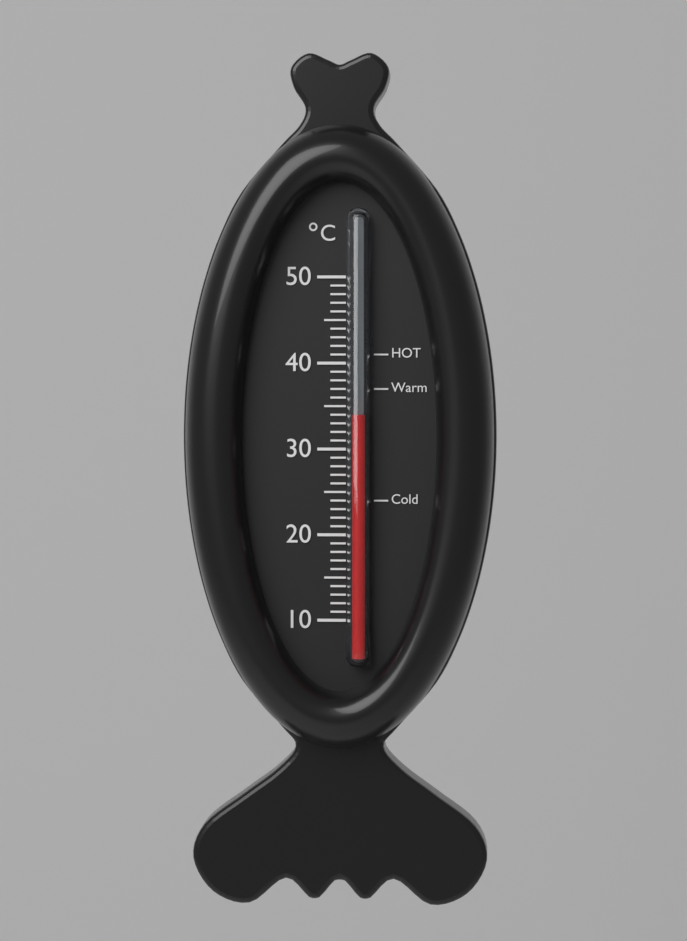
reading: 34 °C
